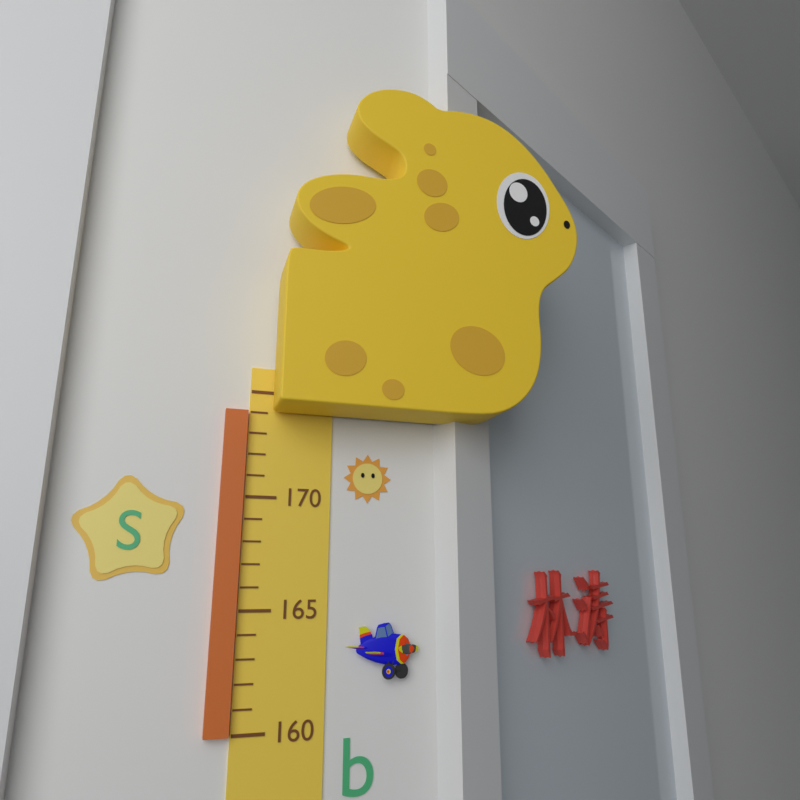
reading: 174 (no unit)
